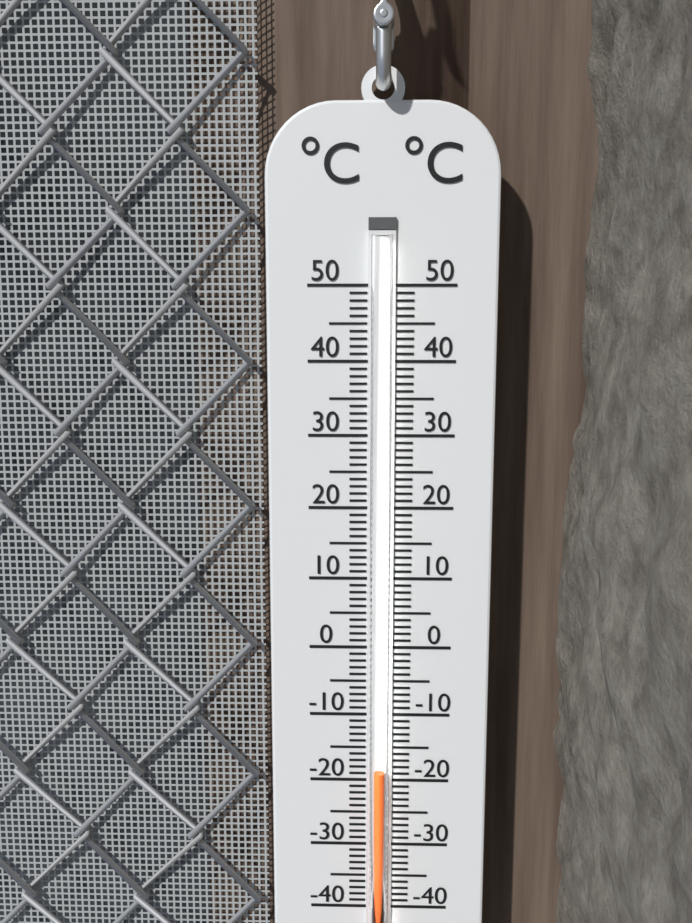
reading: -18 °C
